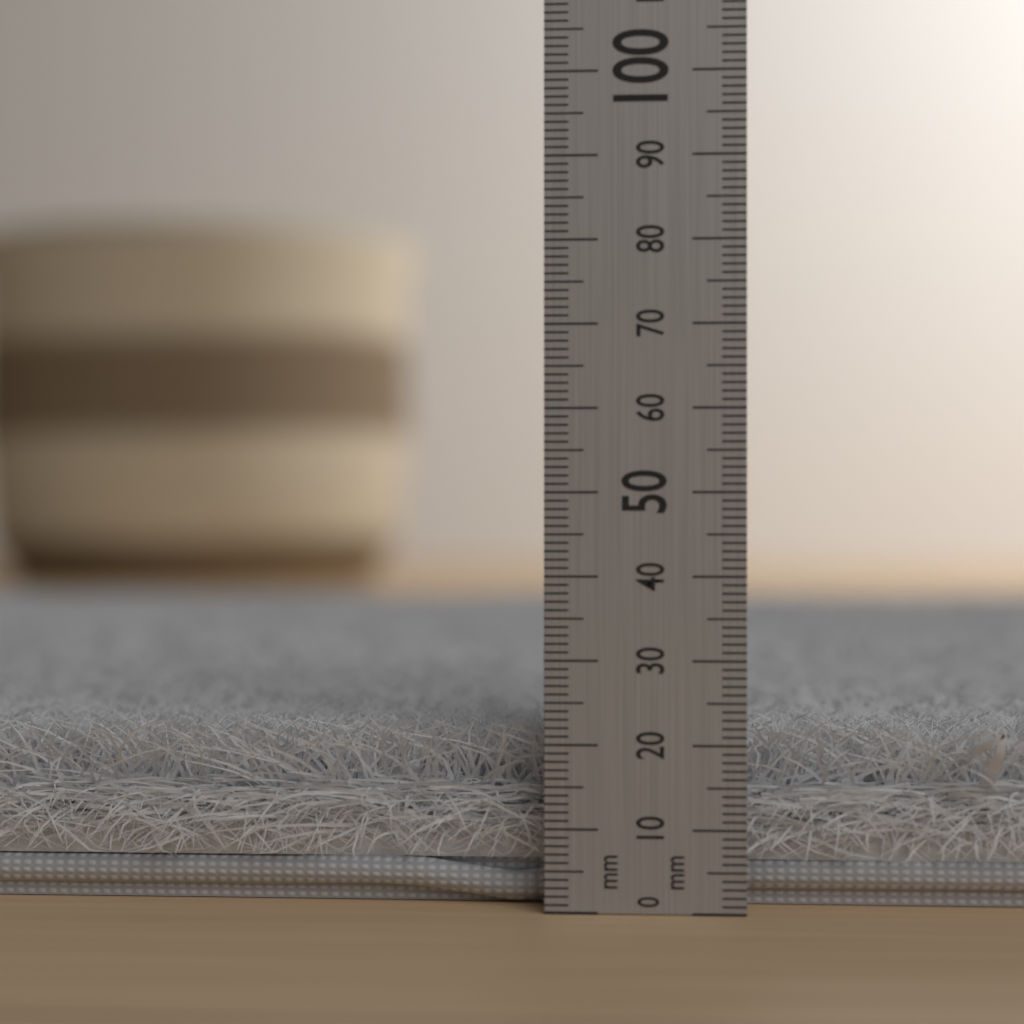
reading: 22 mm
